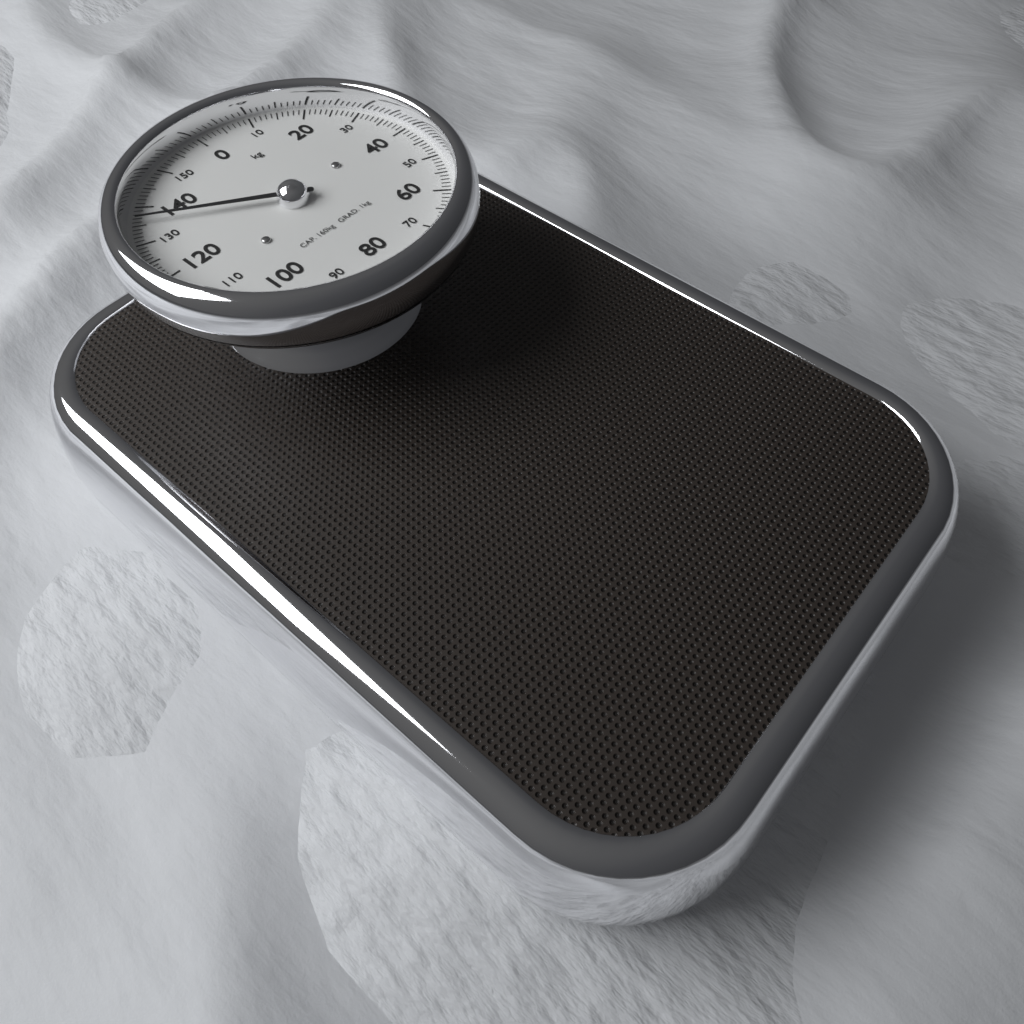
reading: 136 kg
